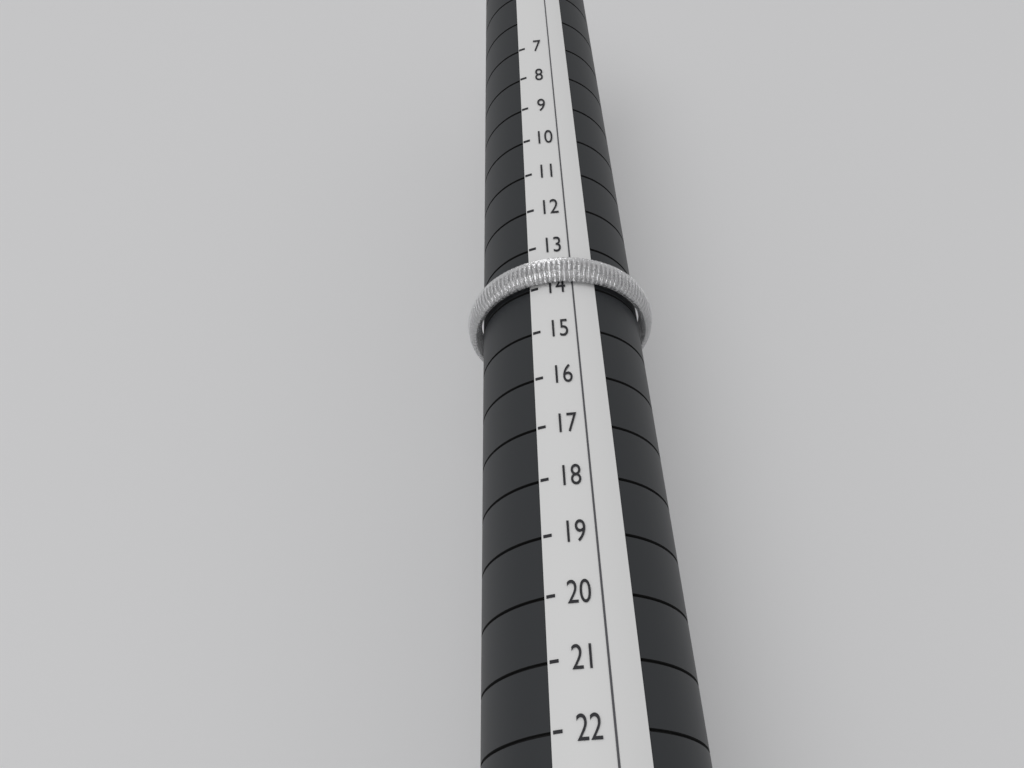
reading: 14 (no unit)
